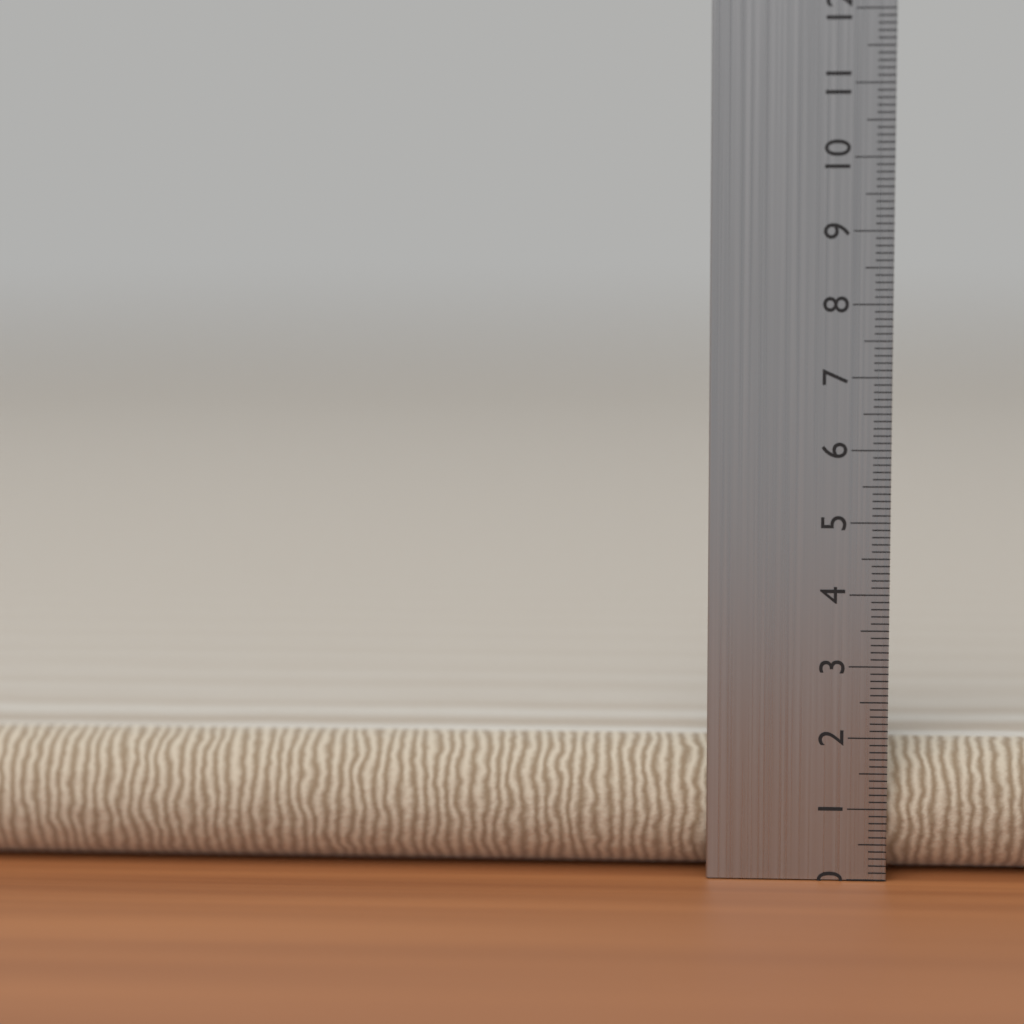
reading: 1.9 cm
